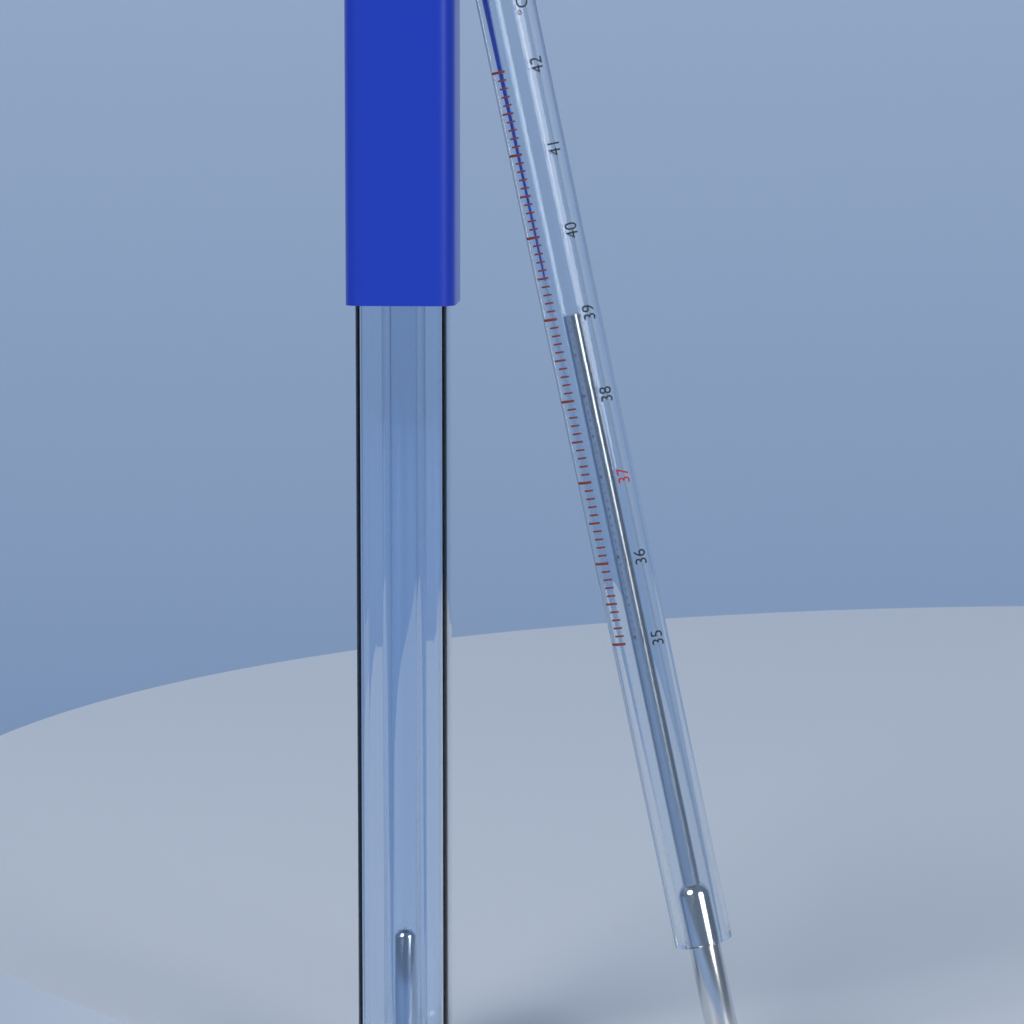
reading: 39.0 °C
